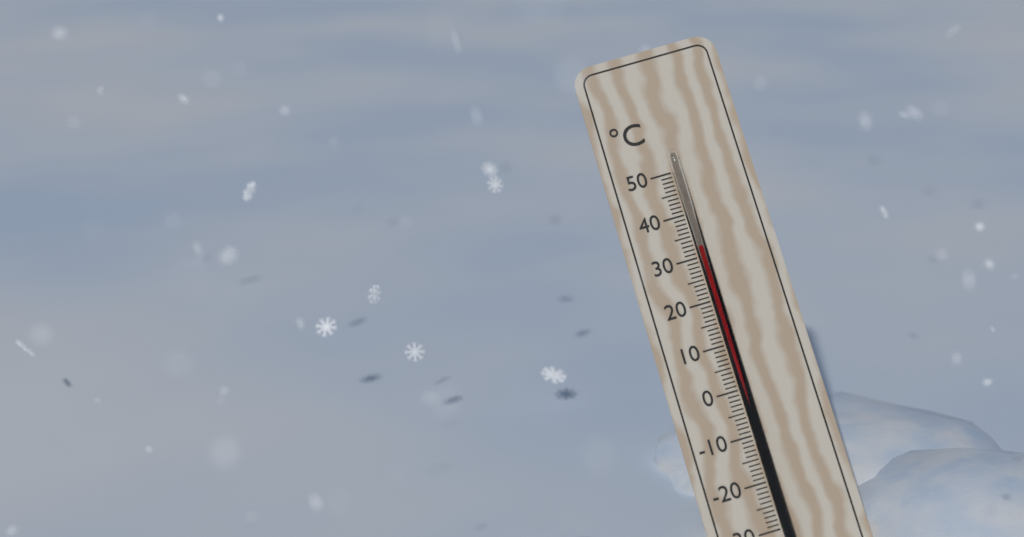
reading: 32 °C
